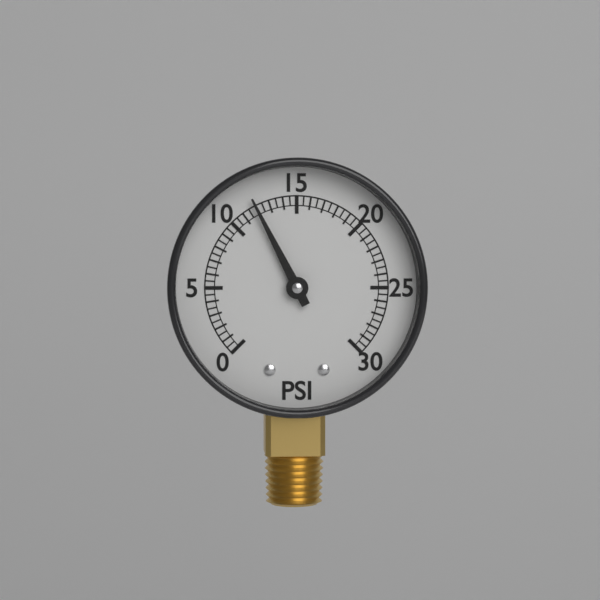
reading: 12.0 psi
